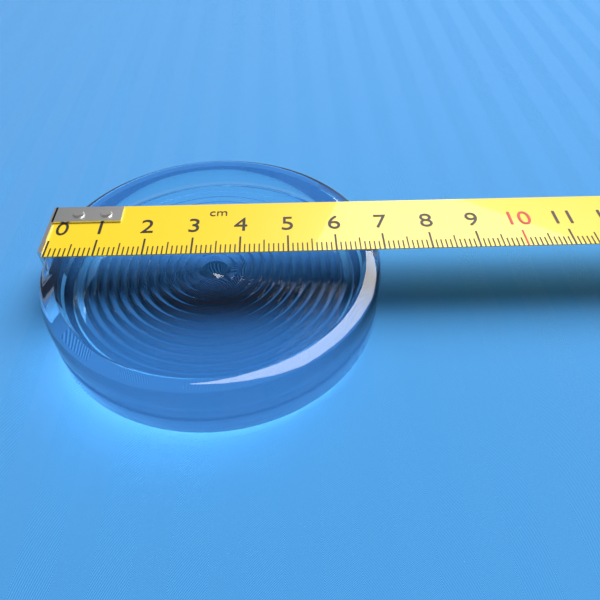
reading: 6.9 cm
